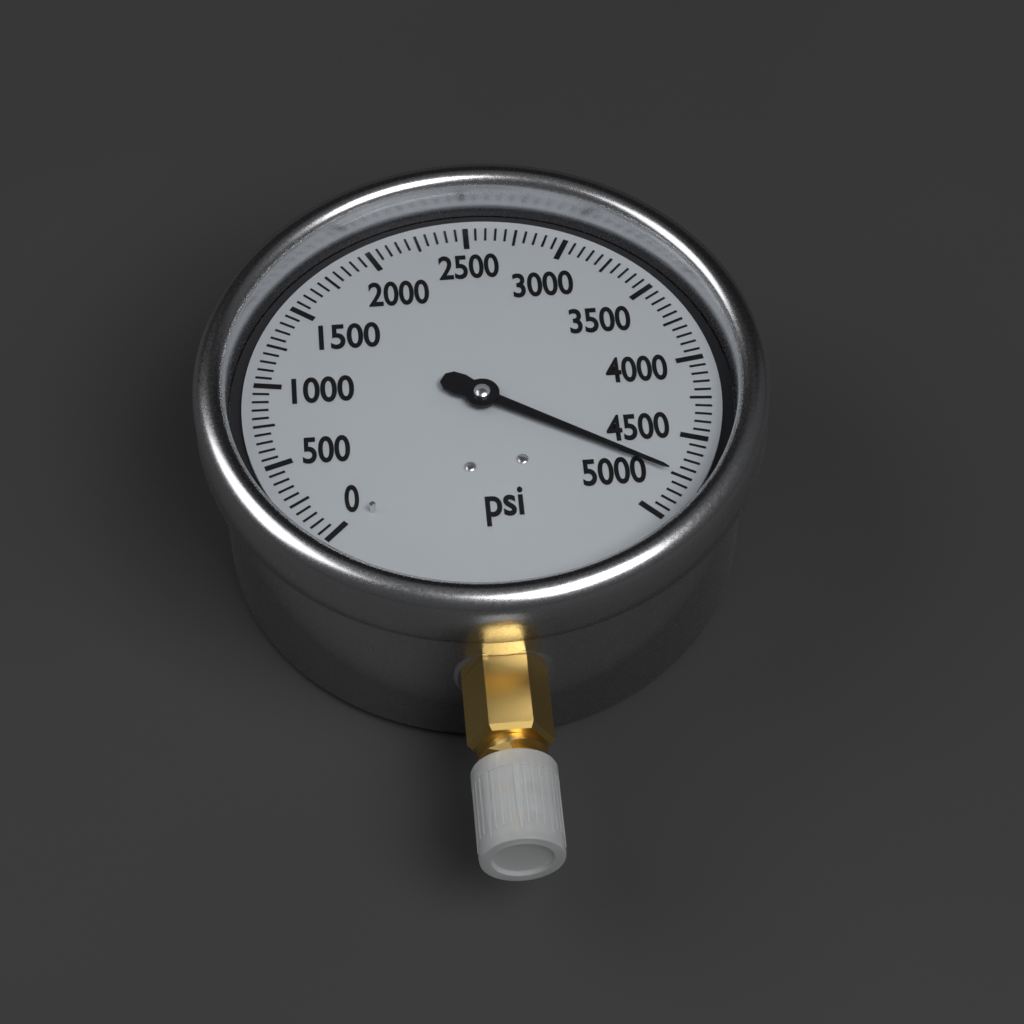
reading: 4750 psi
